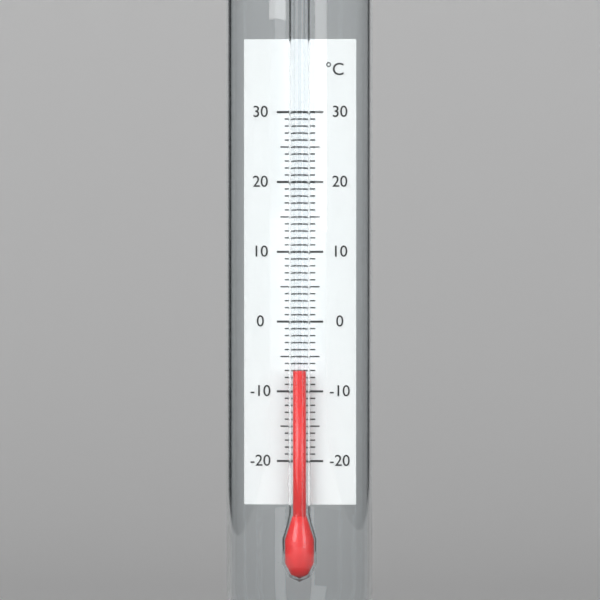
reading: -7 °C
